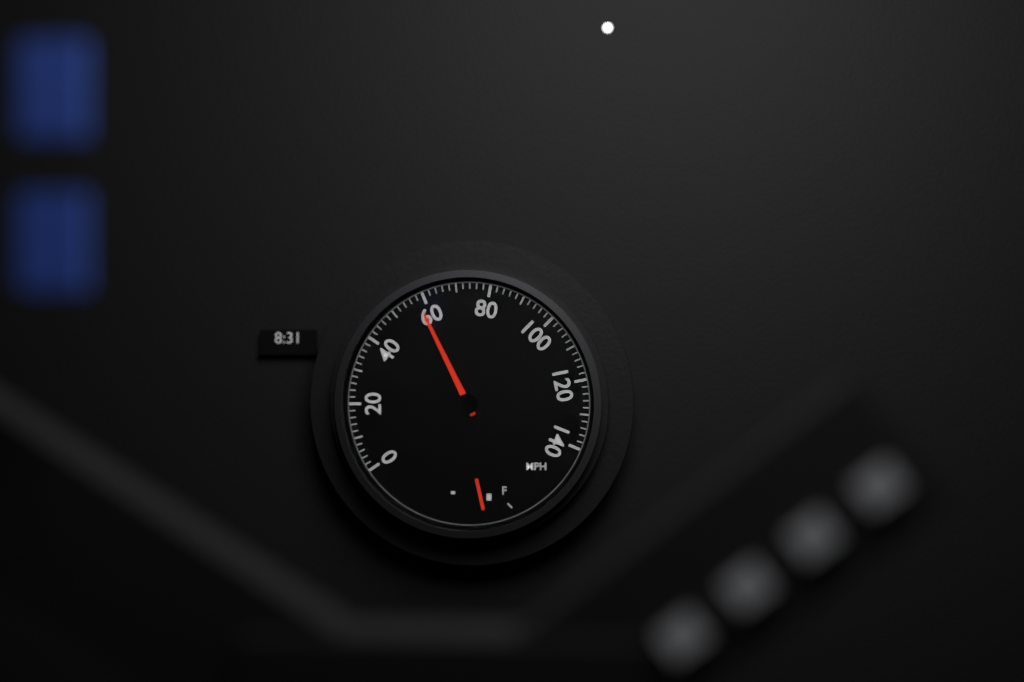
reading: 58 mph
